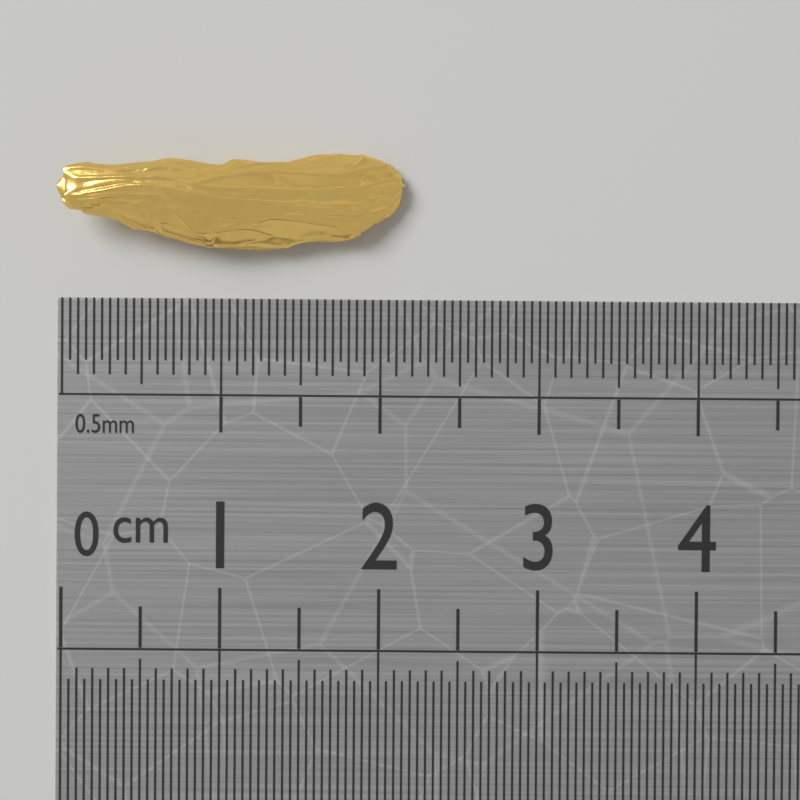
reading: 2.15 cm
